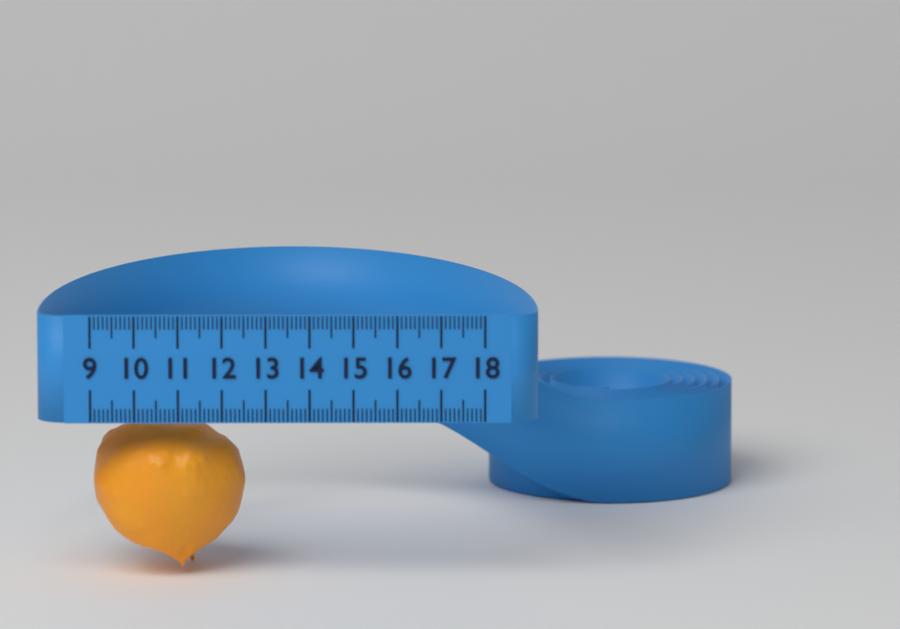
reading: 12.5 (no unit)
